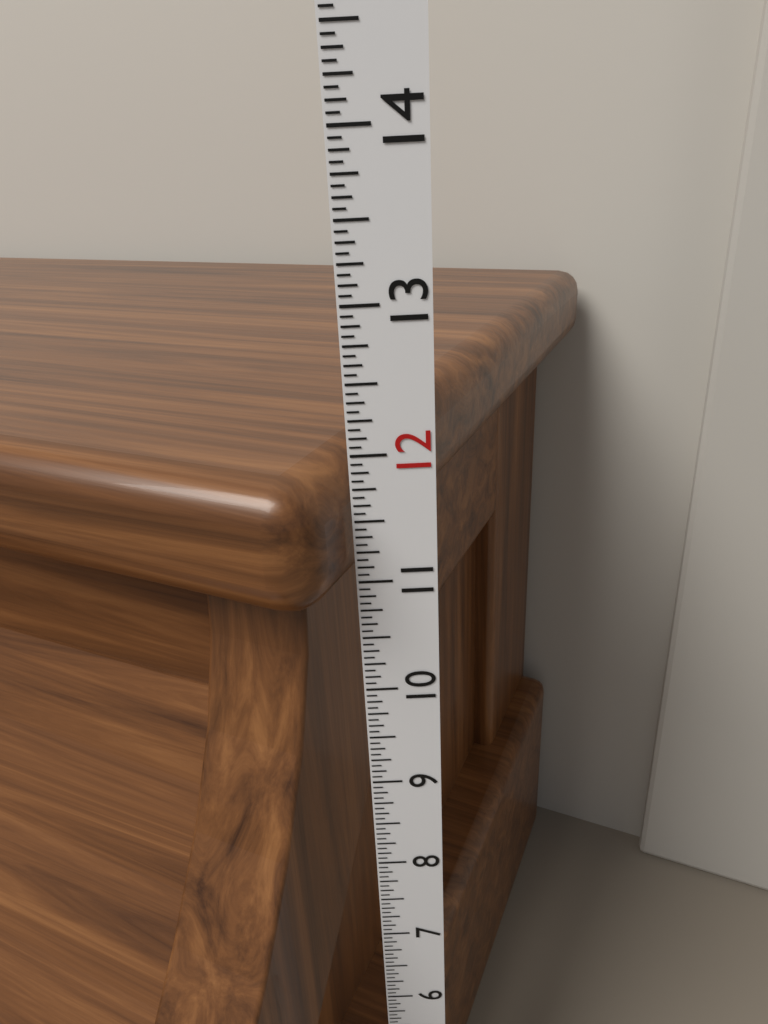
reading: 11.9375 in
